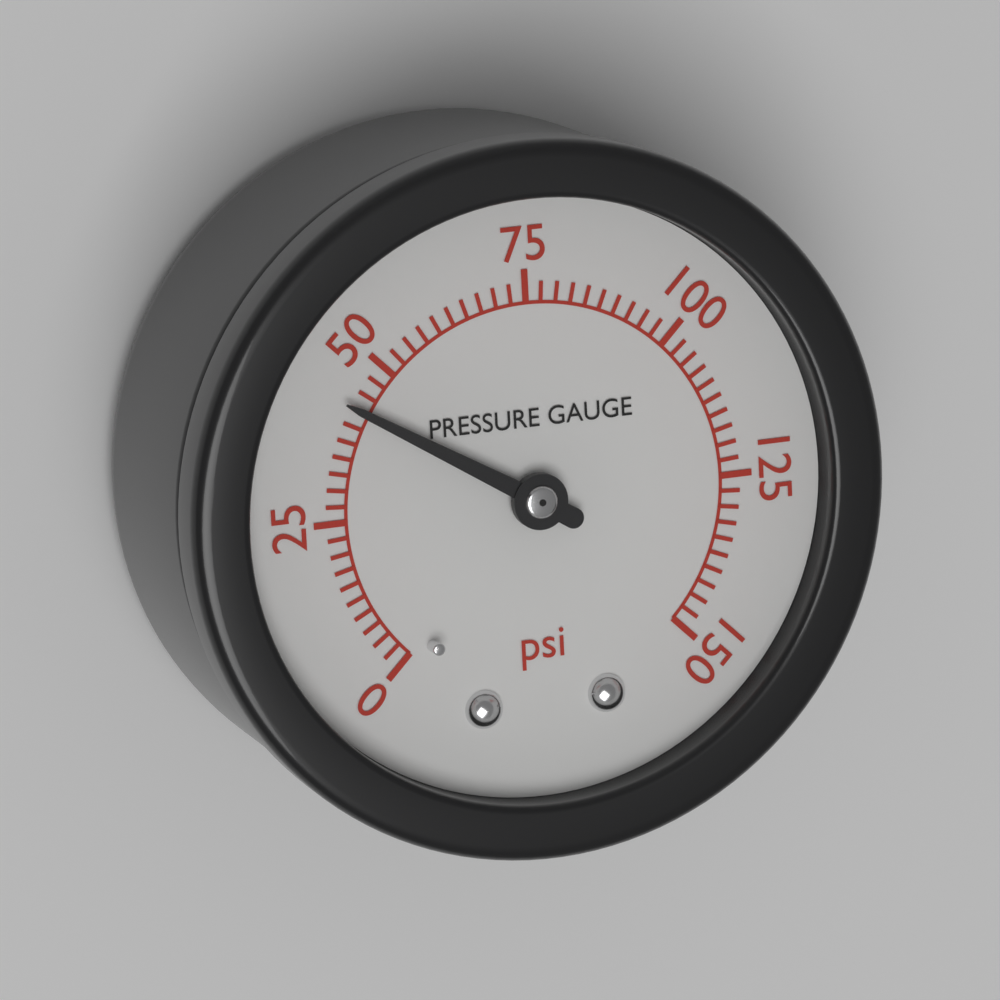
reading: 42.5 psi
